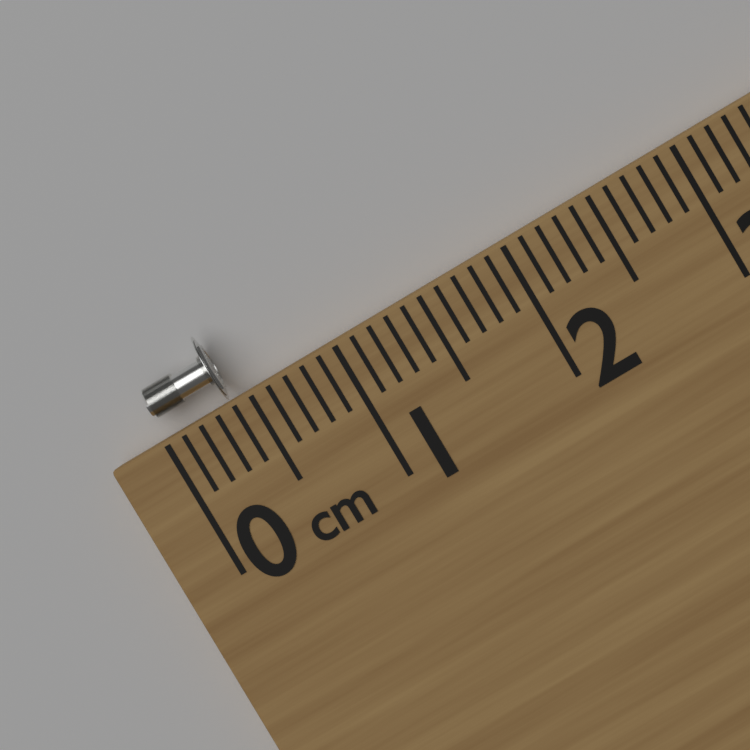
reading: 0.4 cm
